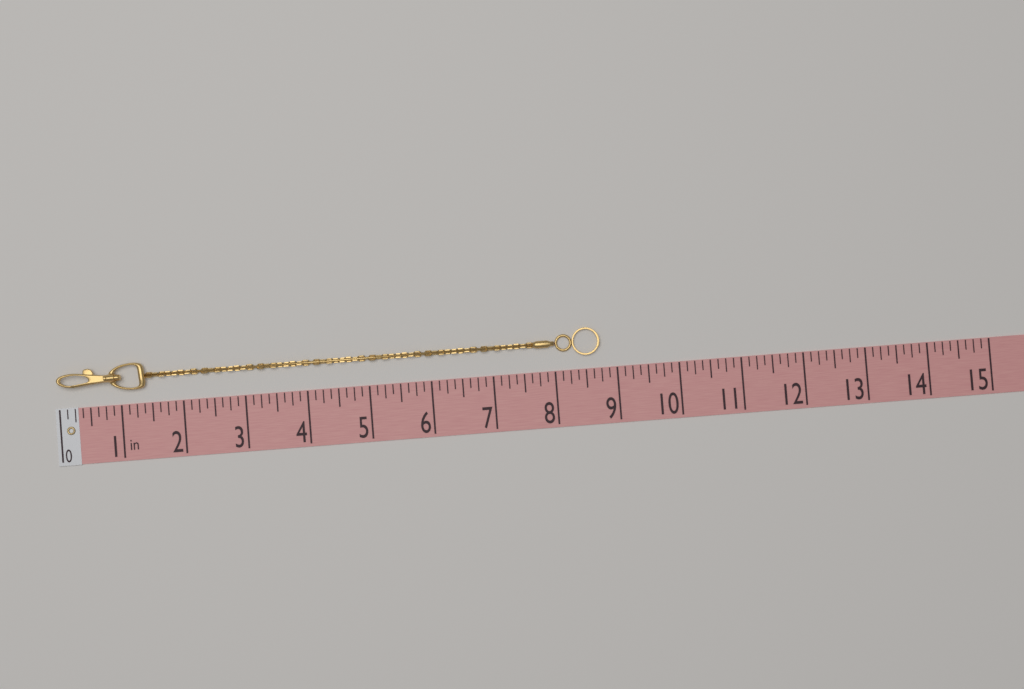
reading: 8.750 in
